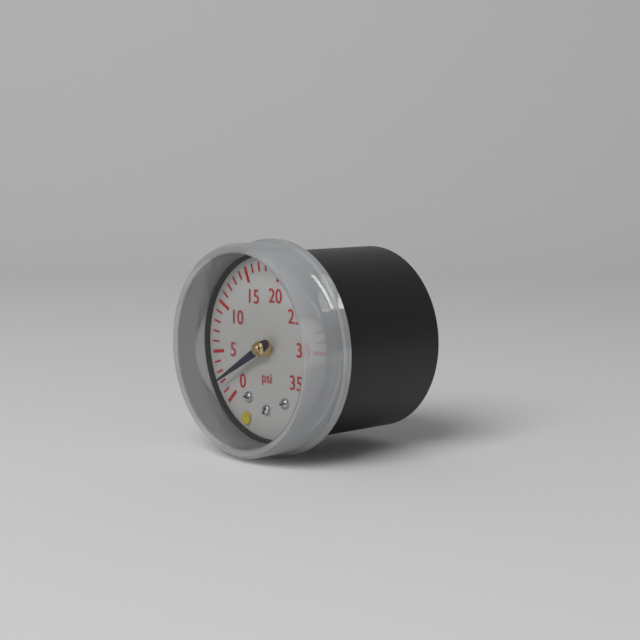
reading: 2 psi
